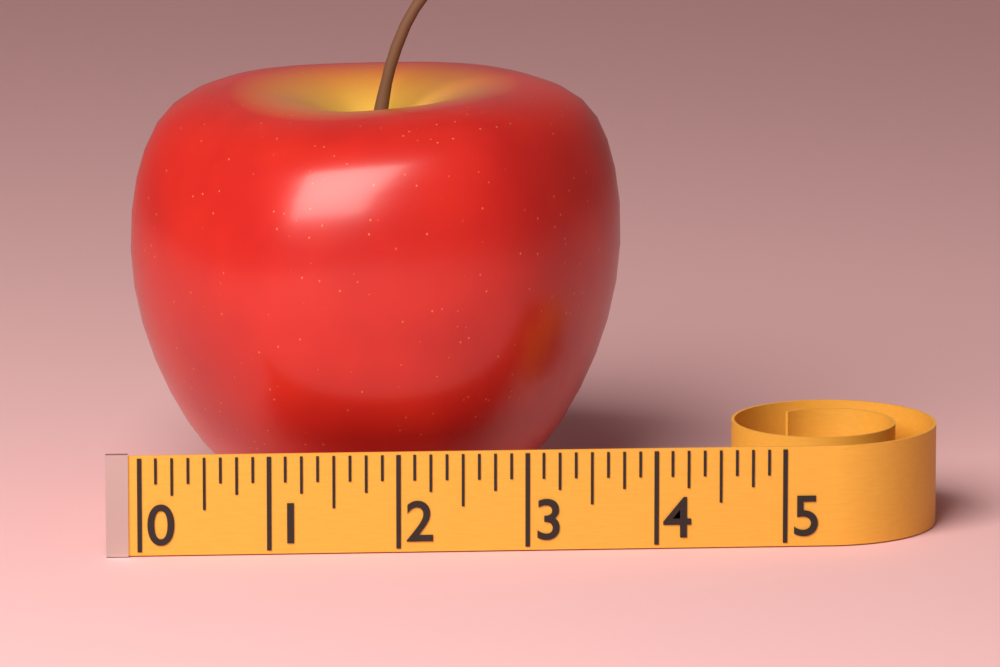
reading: 3.875 (no unit)
